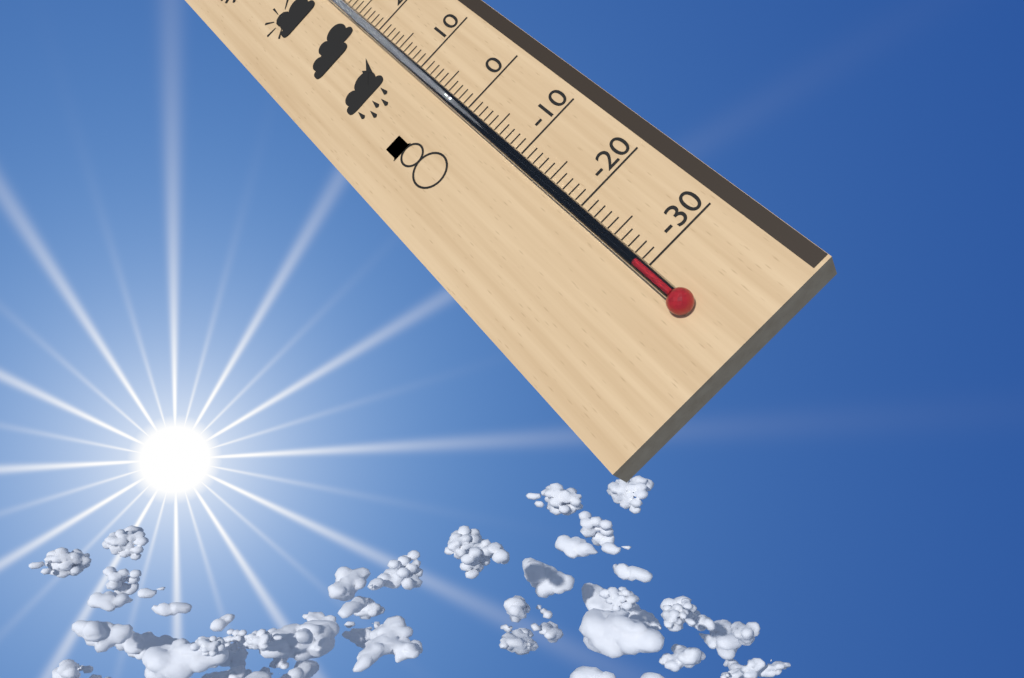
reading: -29 °C
